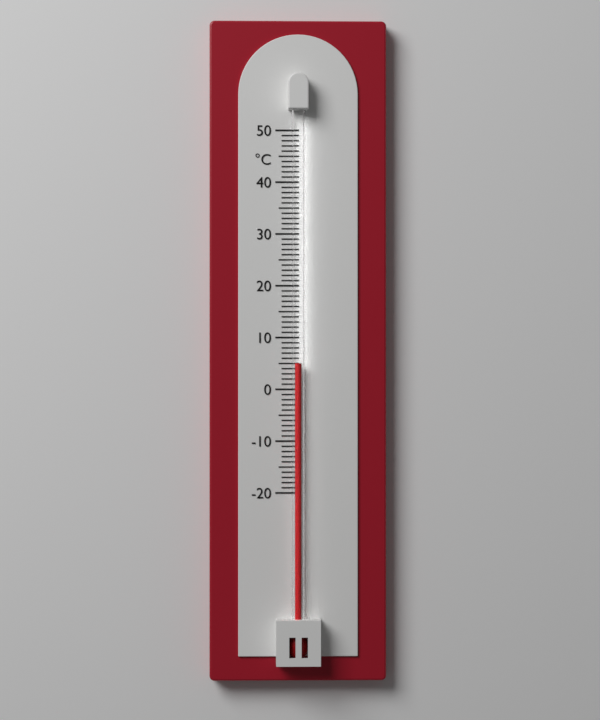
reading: 5 °C
